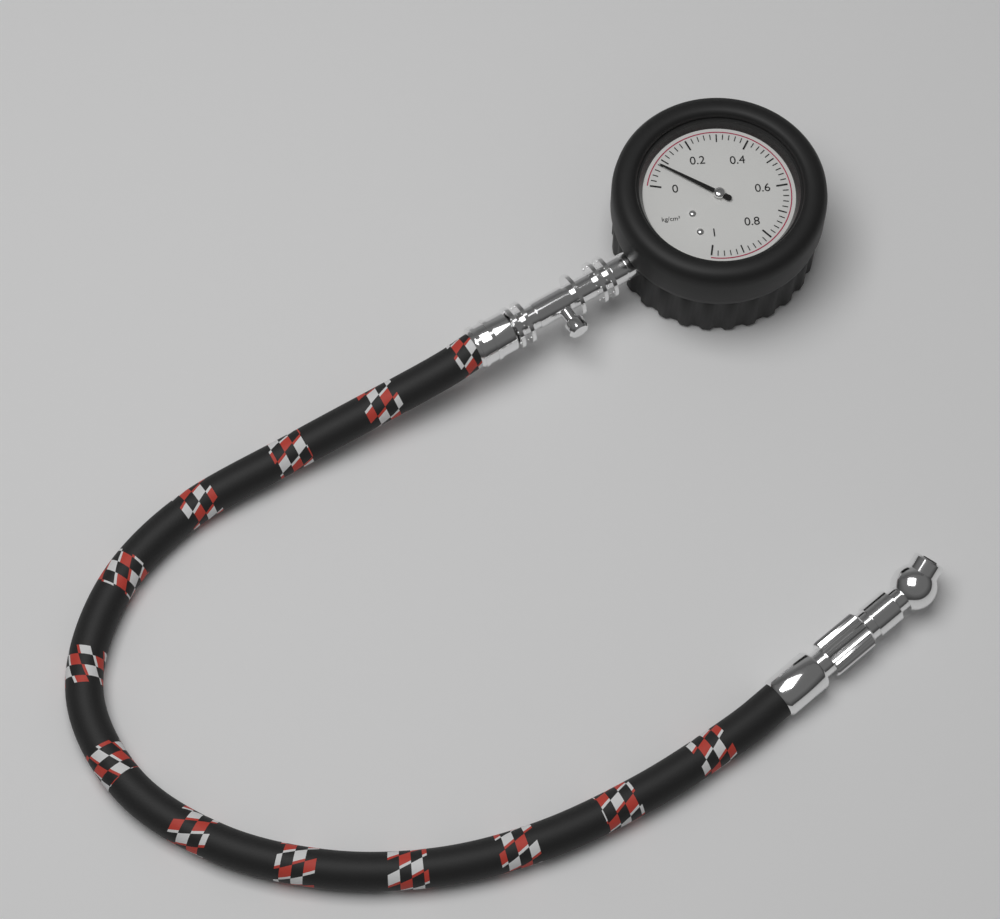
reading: 0.08 kg/cm²
